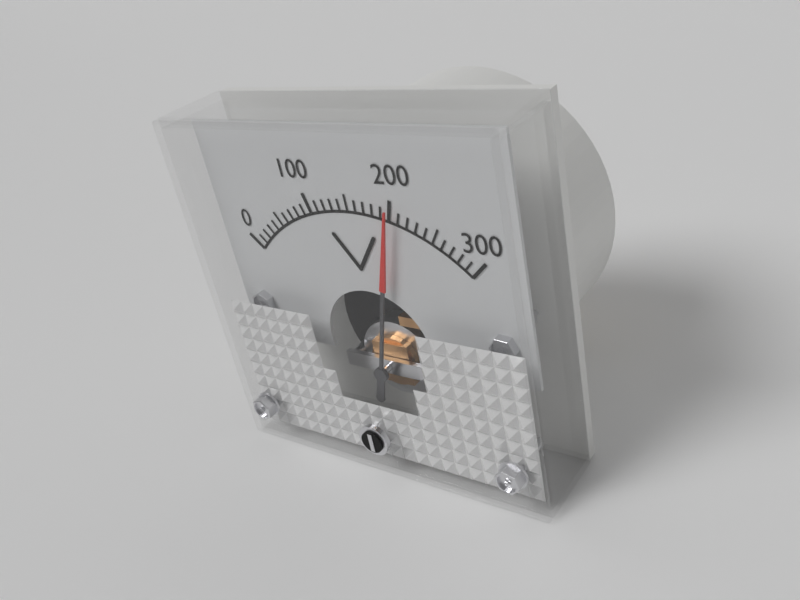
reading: 200 V
